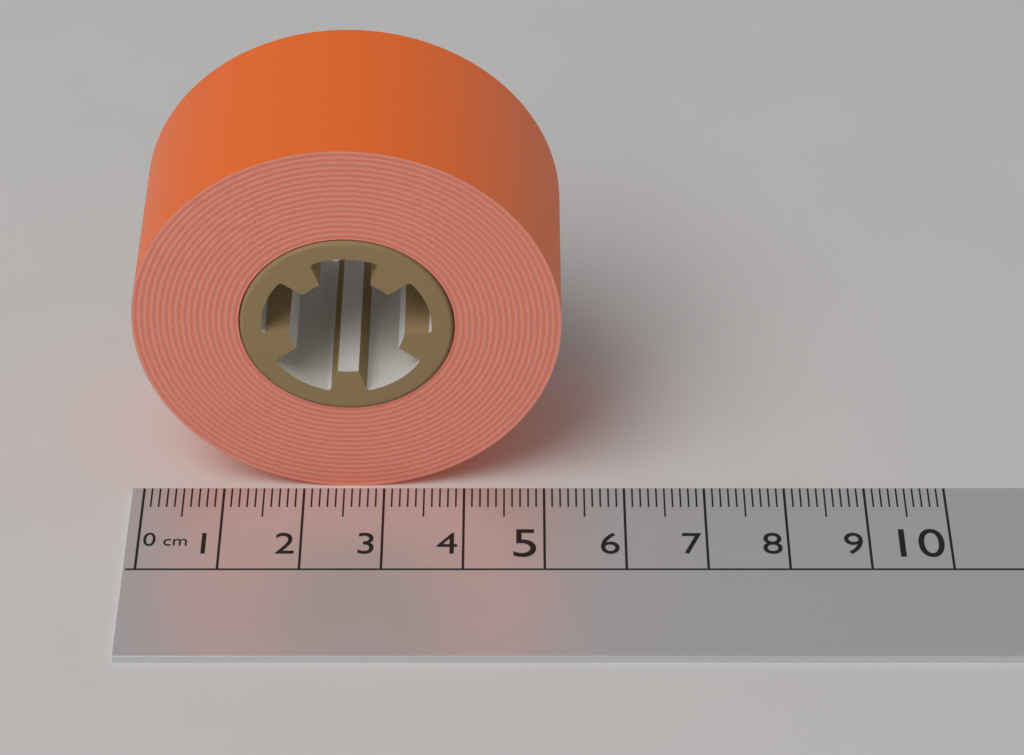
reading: 5.2 cm
